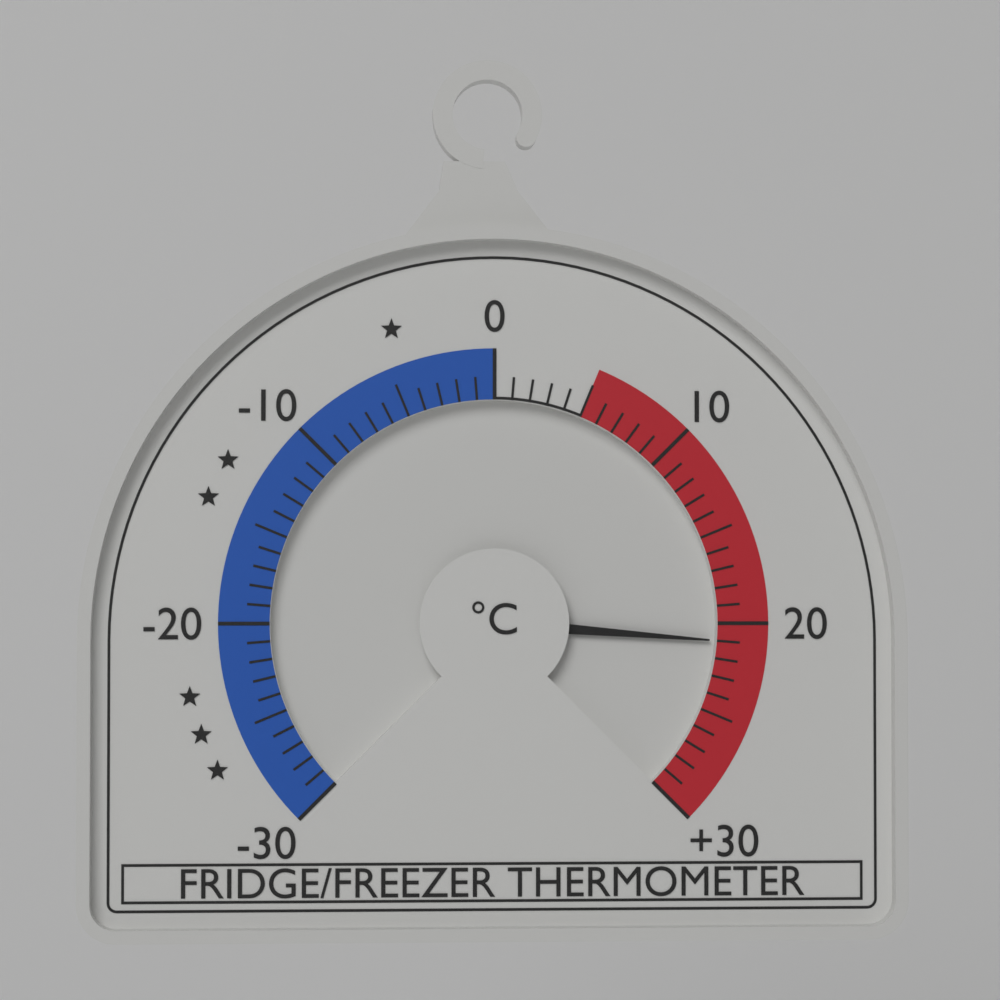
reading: 21 °C
